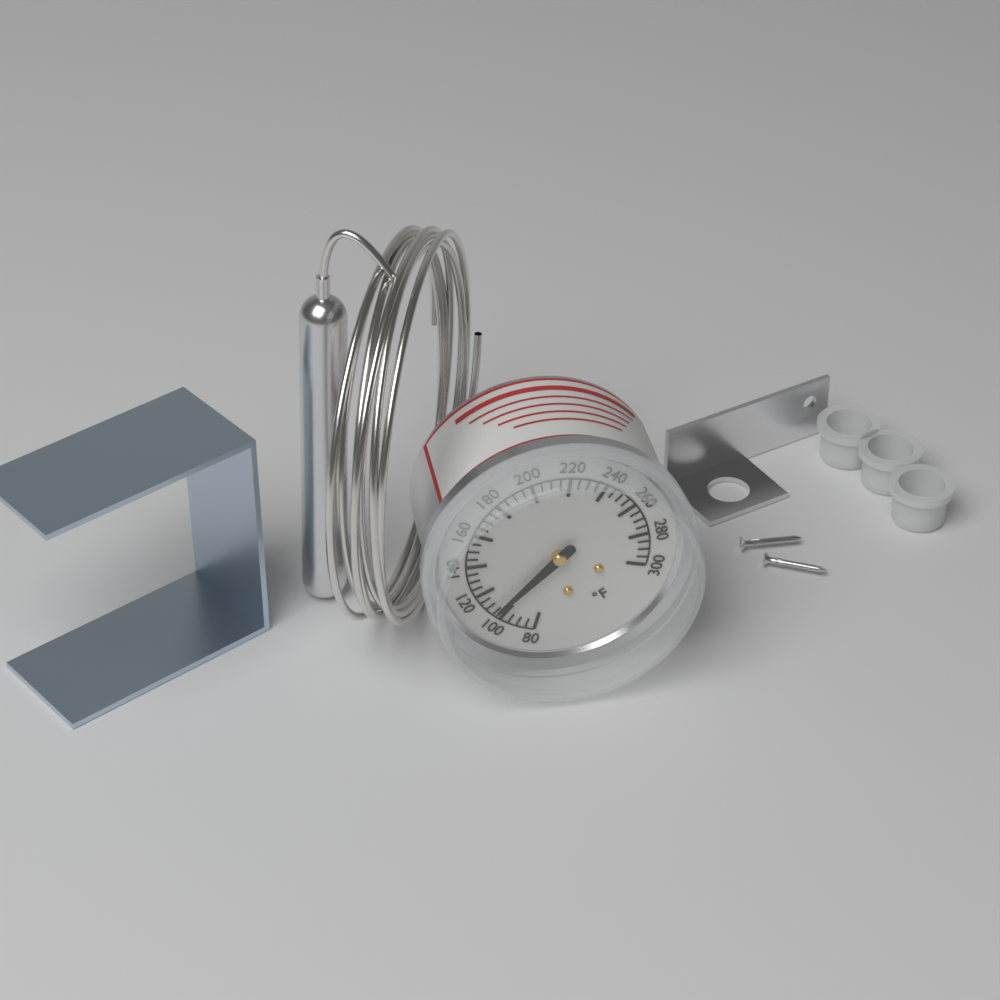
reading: 105 °F
